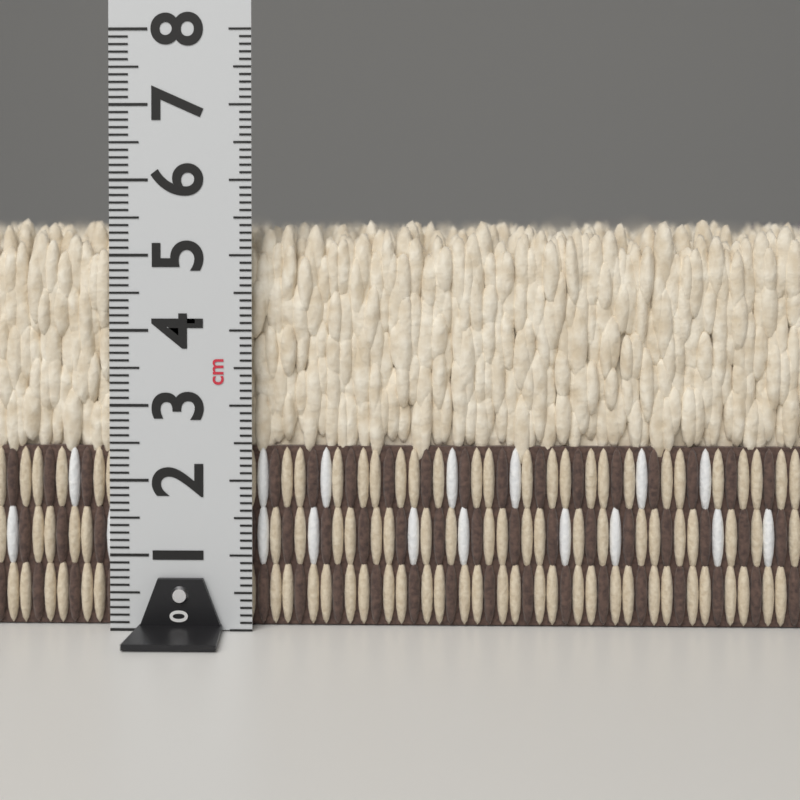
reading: 5.5 cm
